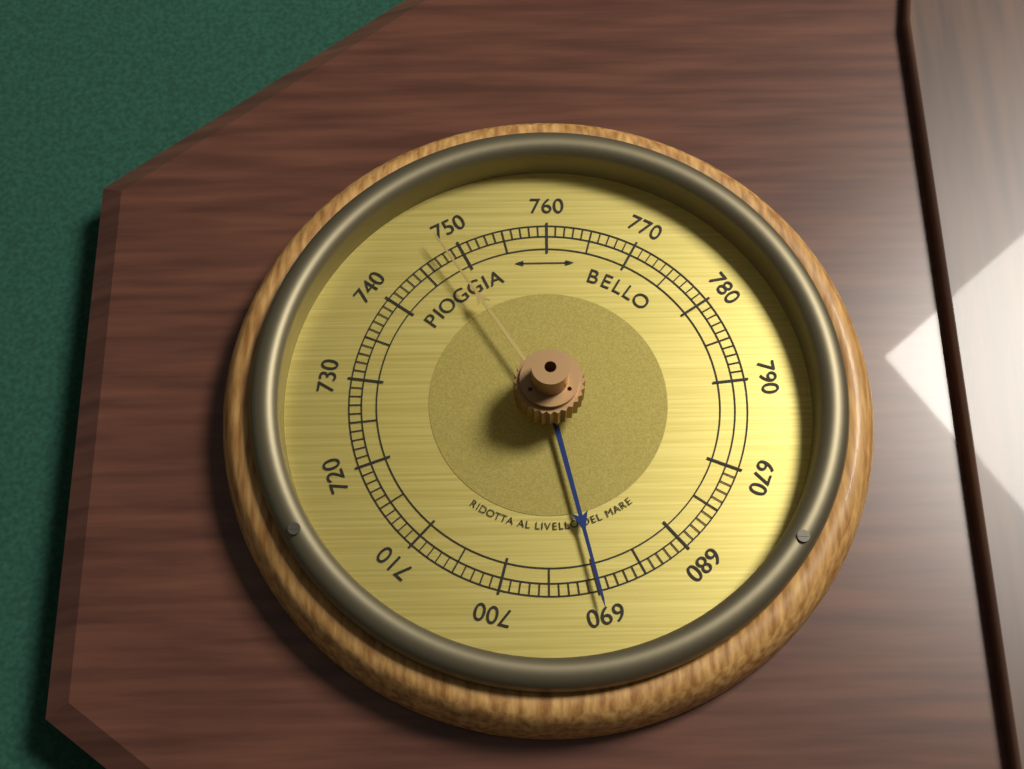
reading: 690 (no unit)
